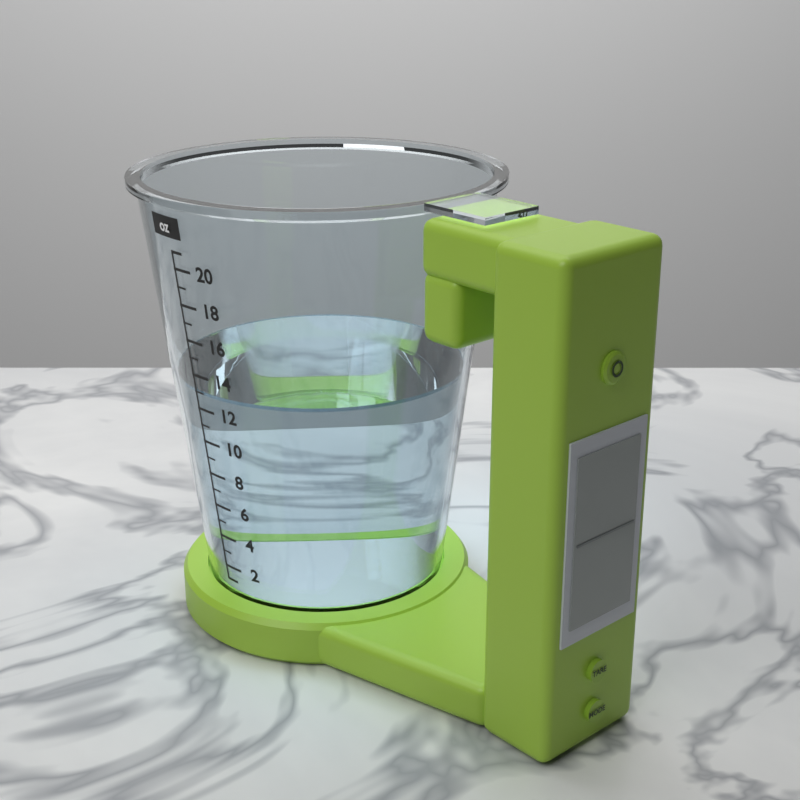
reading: 13 oz
